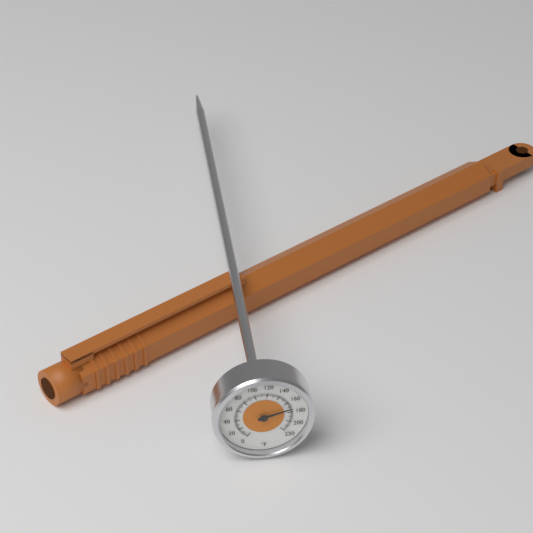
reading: 172 °F
